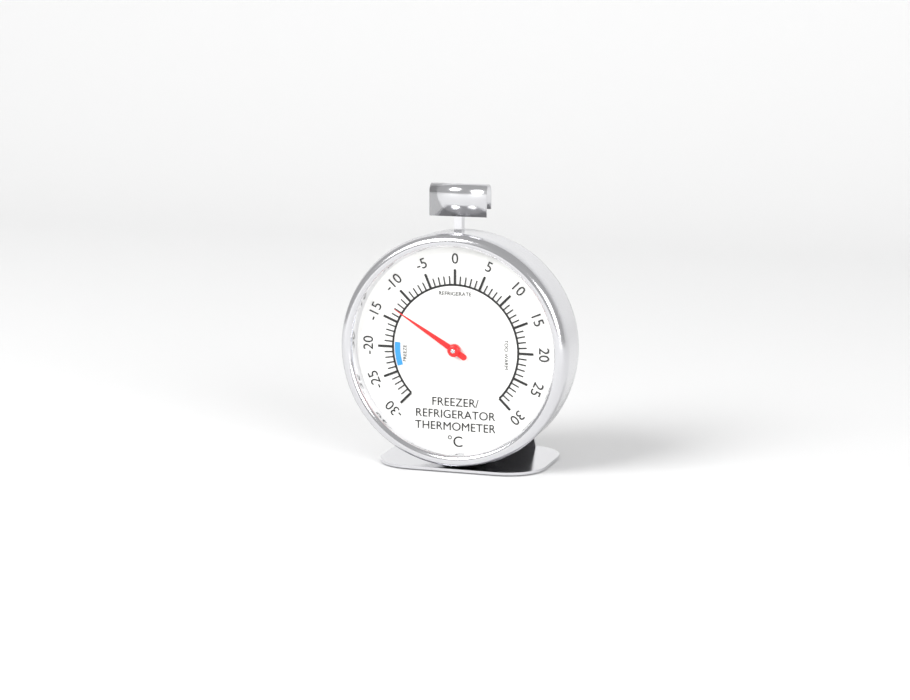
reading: -13 °C
